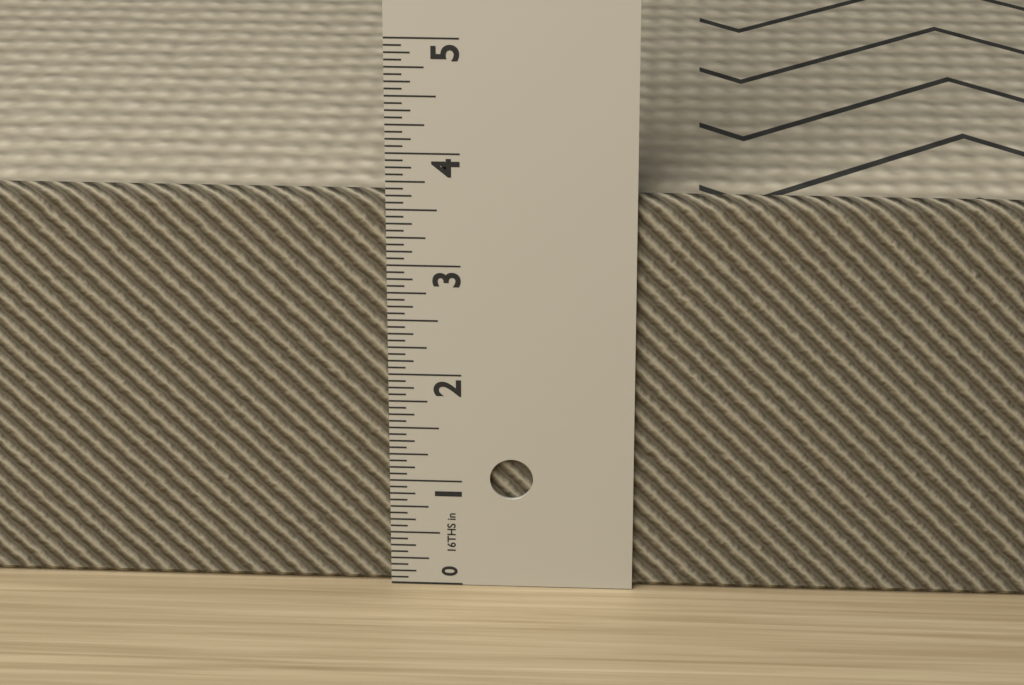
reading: 3.6250 in
